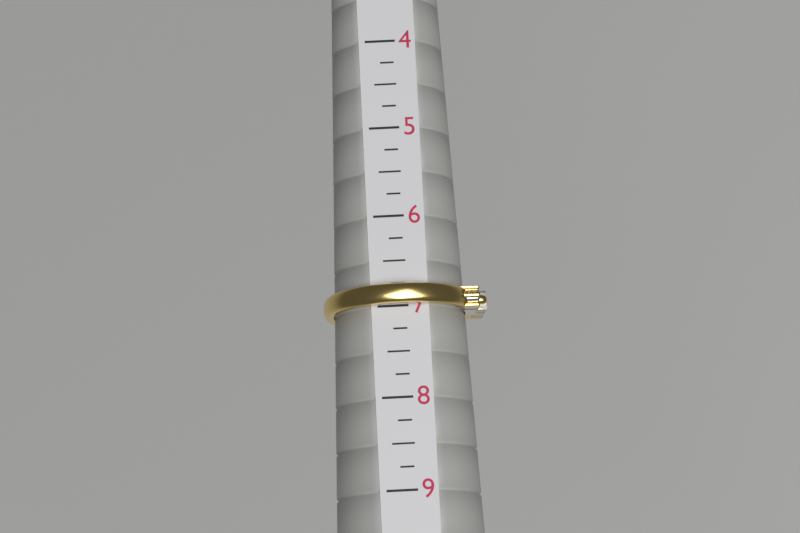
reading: 7.00 (no unit)
